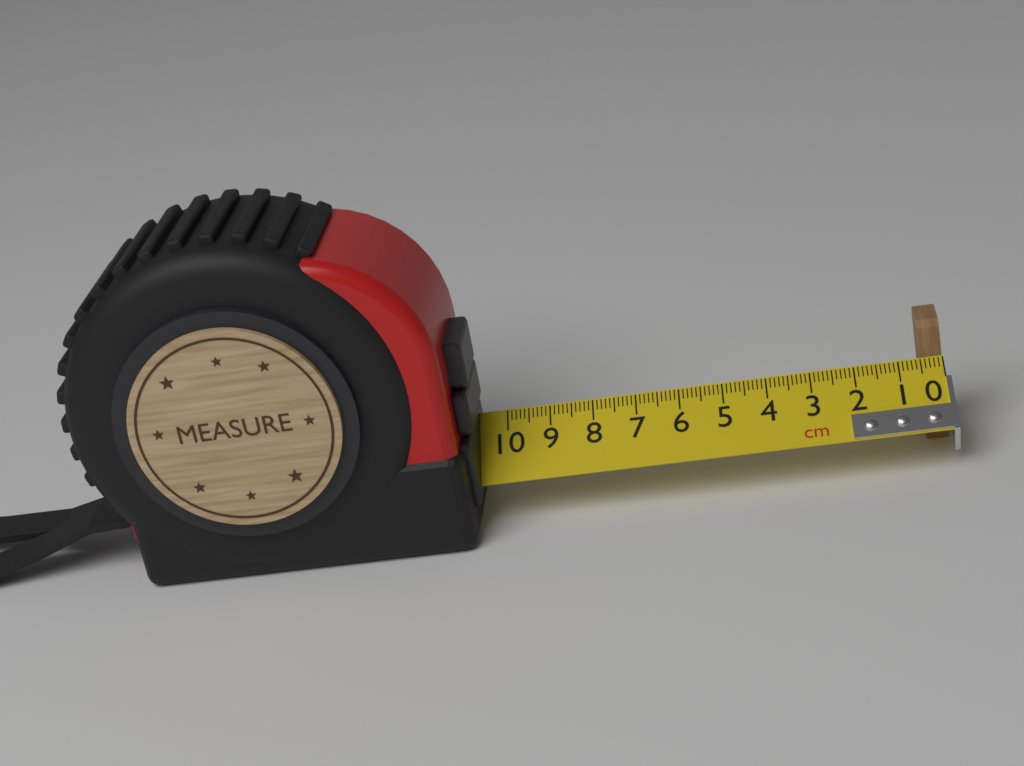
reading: 0.5 cm
